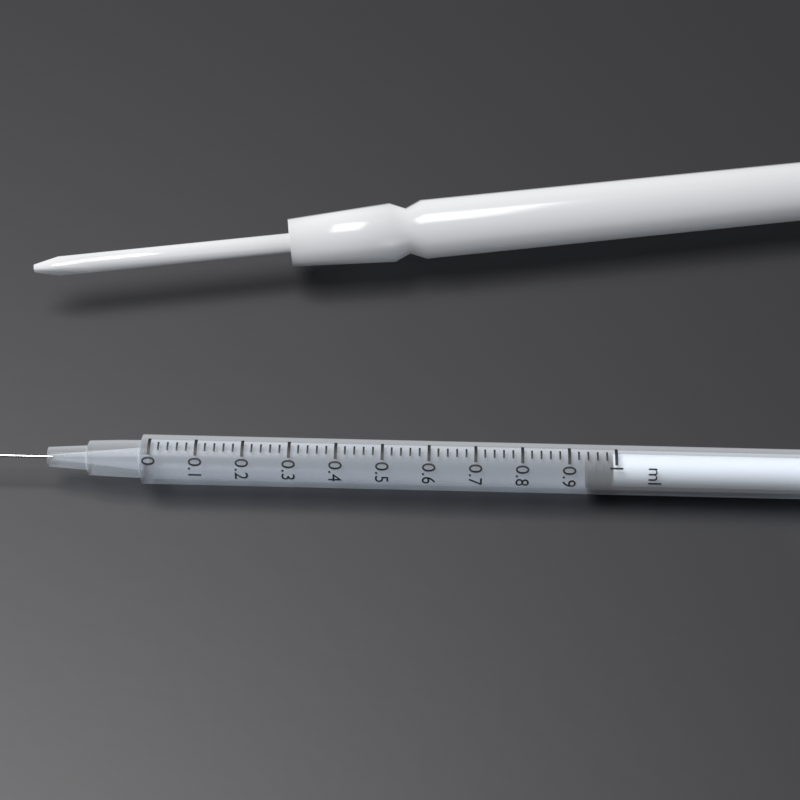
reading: 0.94 ml
